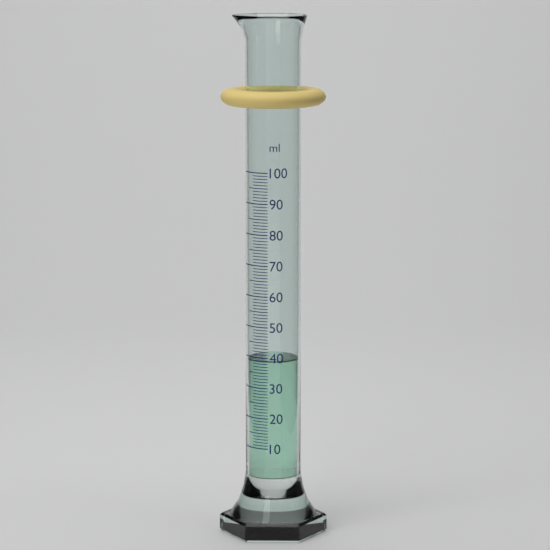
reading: 39 ml
